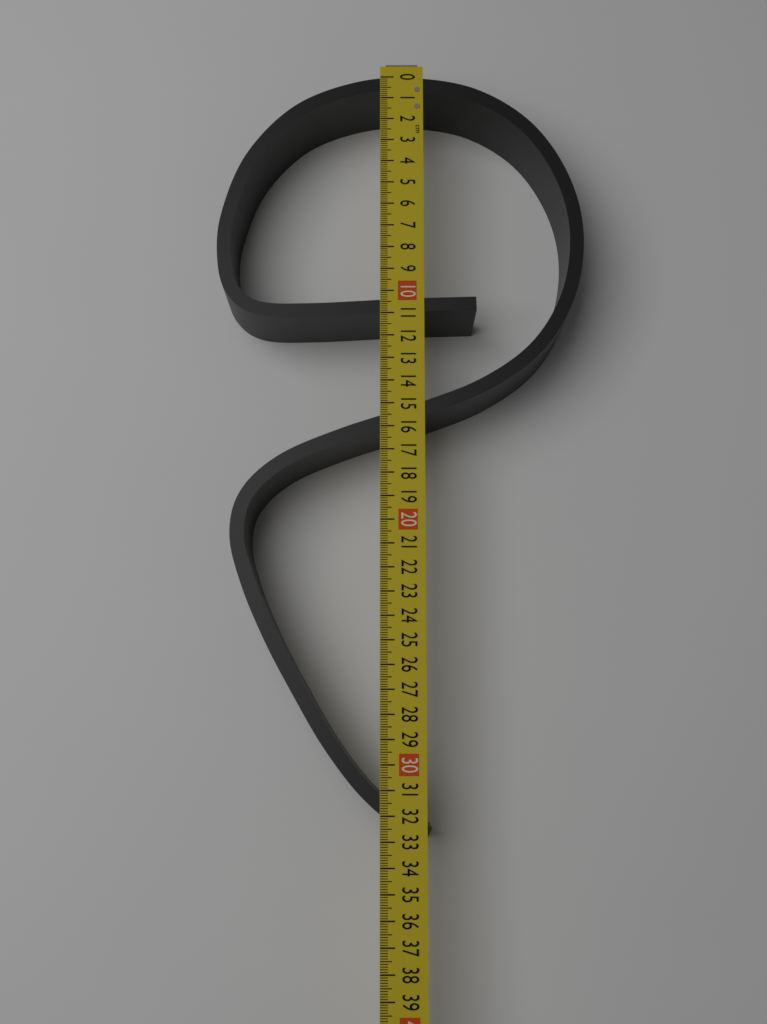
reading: 33.0 cm
